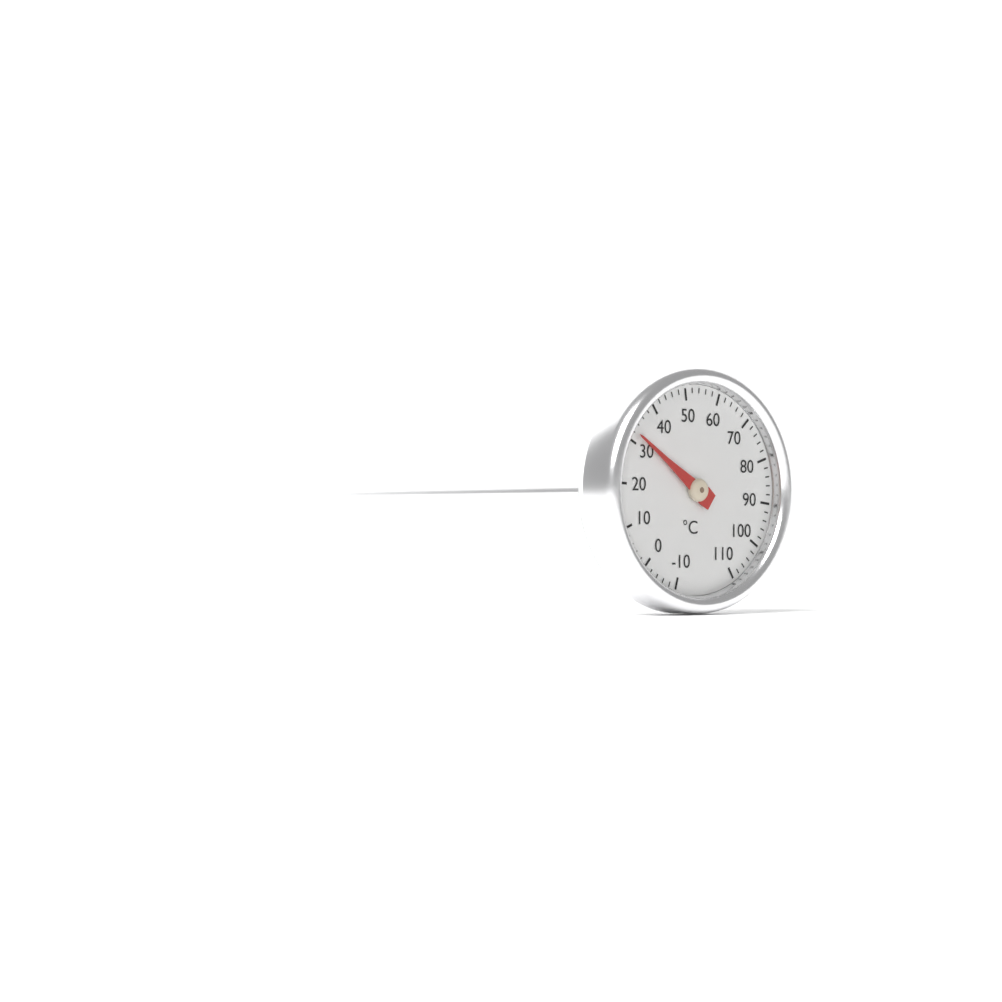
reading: 32 °C
